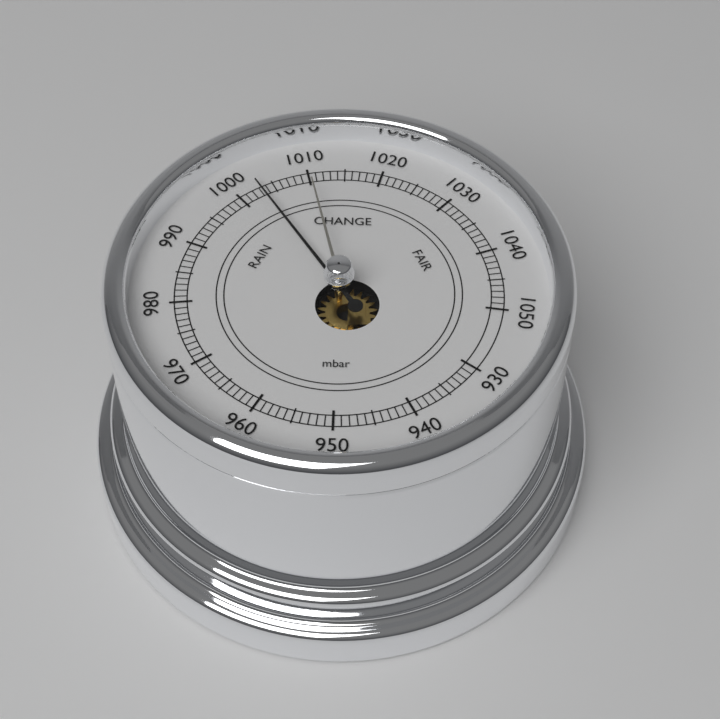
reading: 1003 mbar
